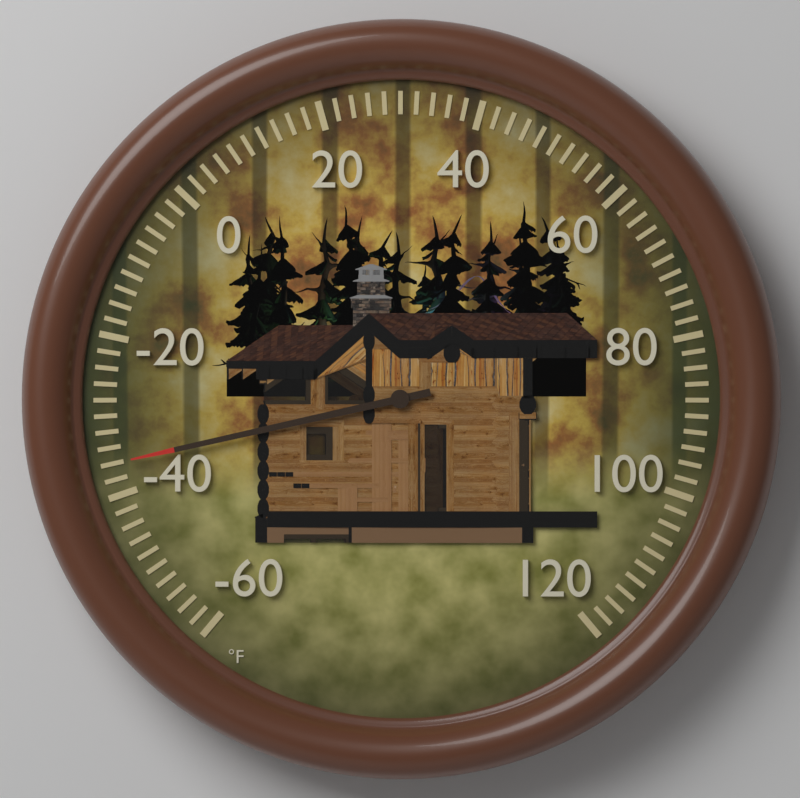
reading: -36 °F
